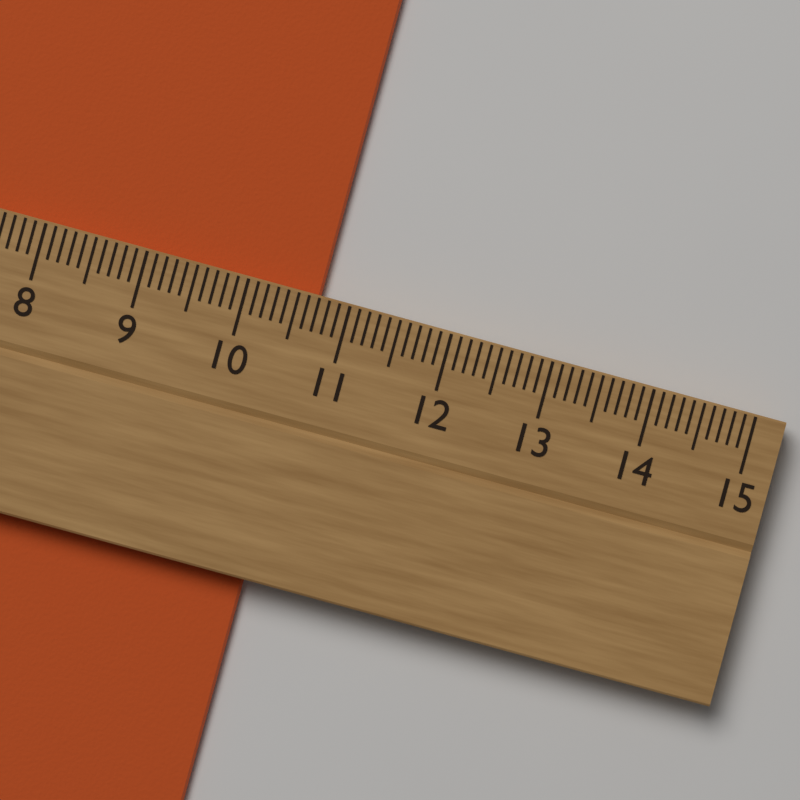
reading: 10.7 cm
